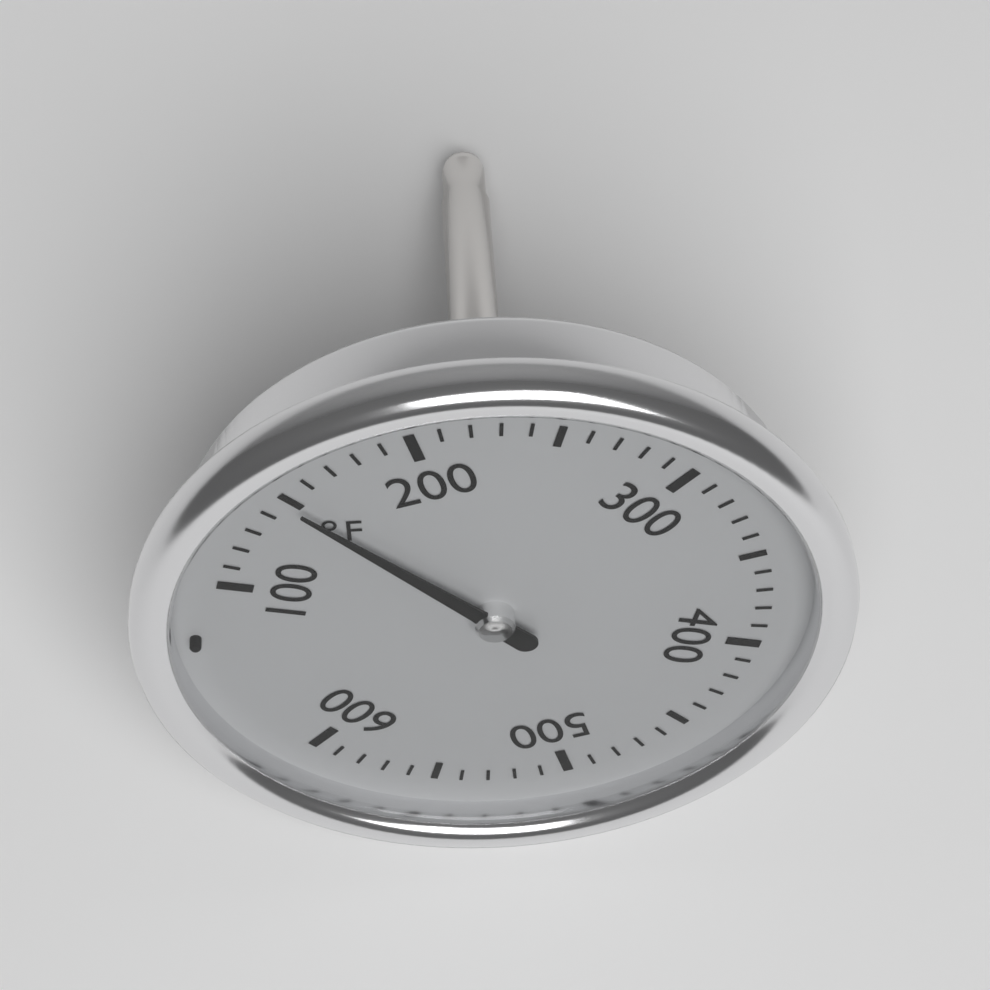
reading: 150 °F
